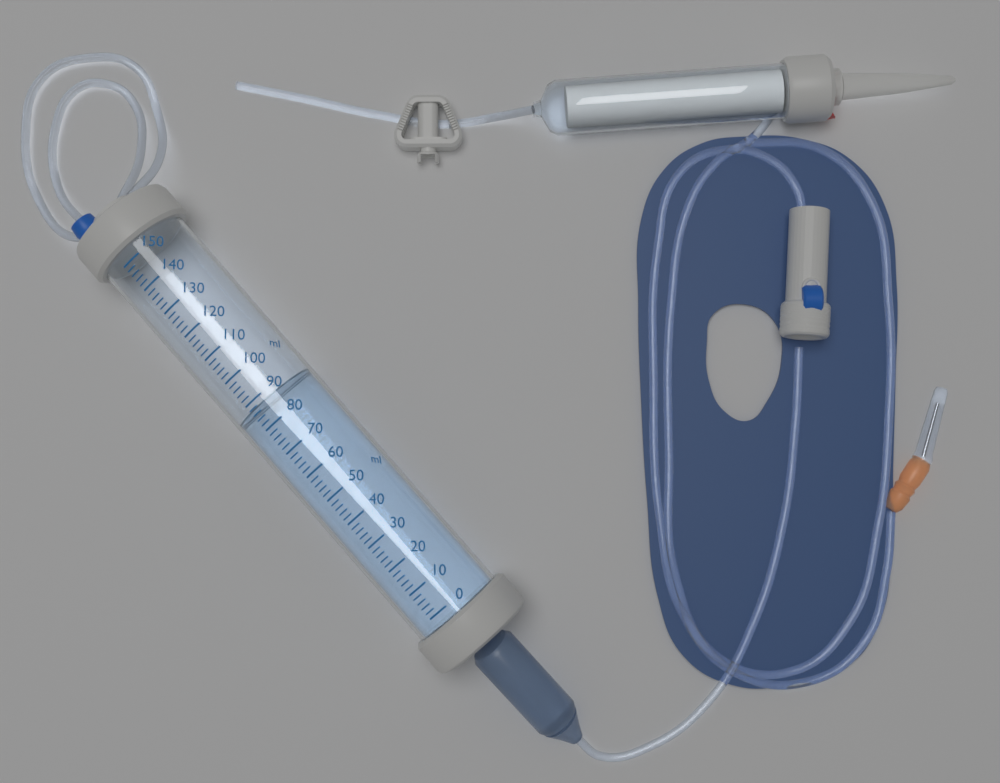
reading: 88 ml
